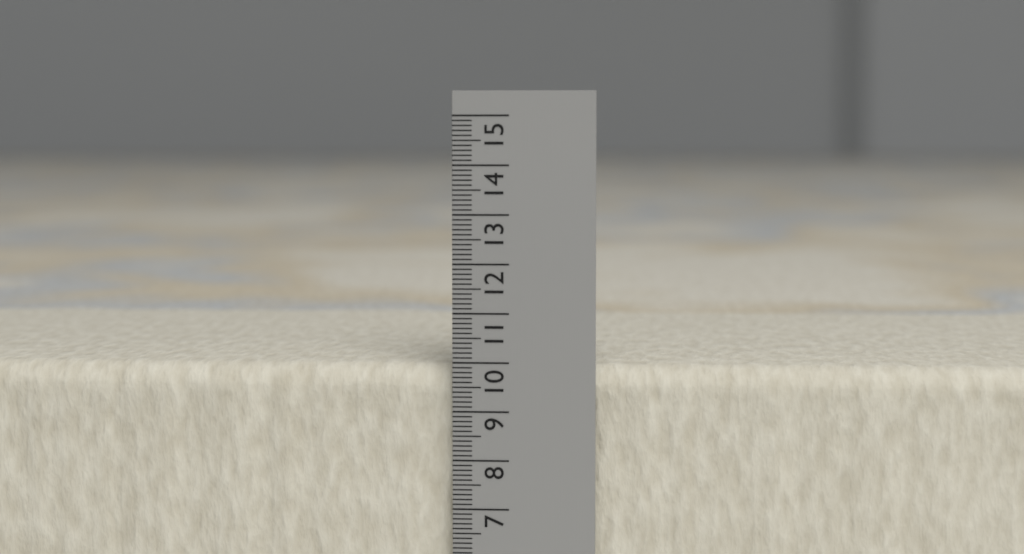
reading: 9.9 (no unit)
